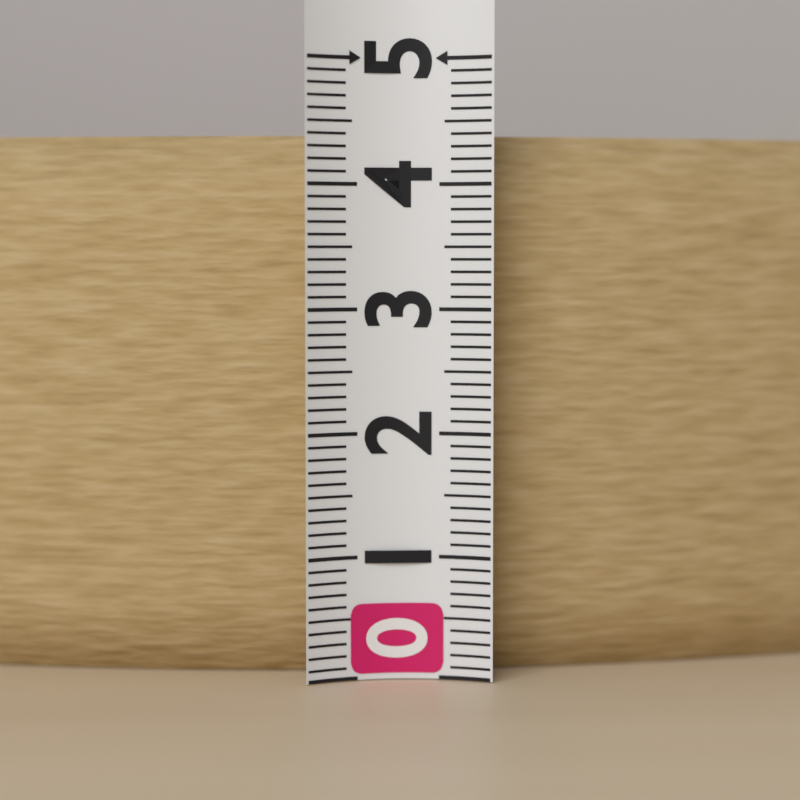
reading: 4.4 (no unit)
